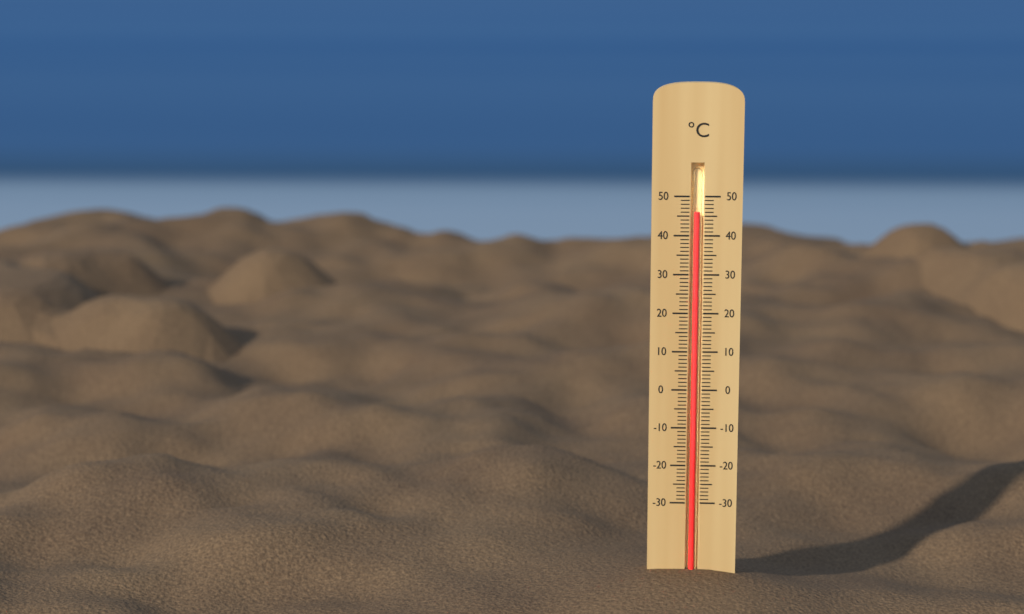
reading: 46 °C
